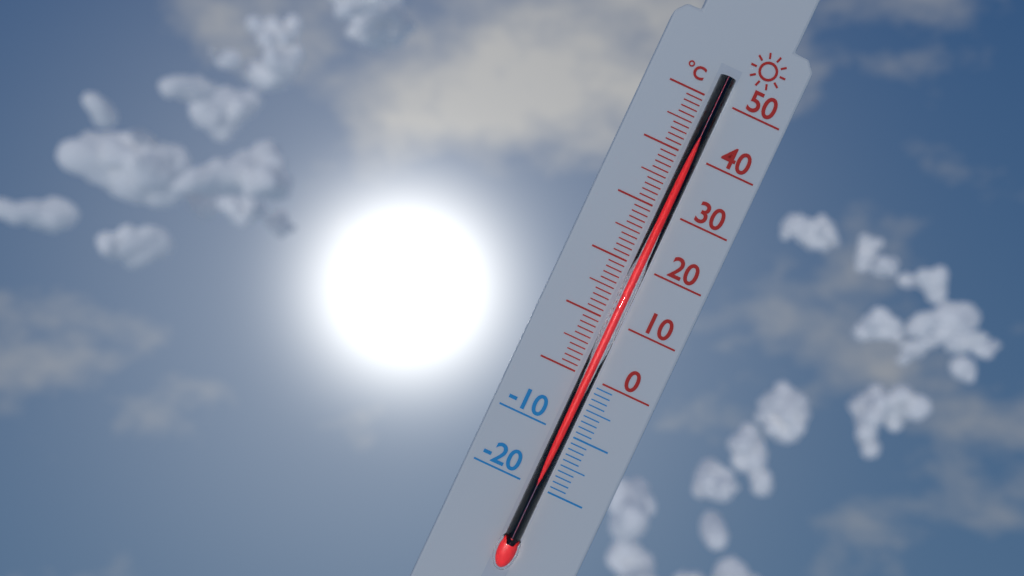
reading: 45 °C
